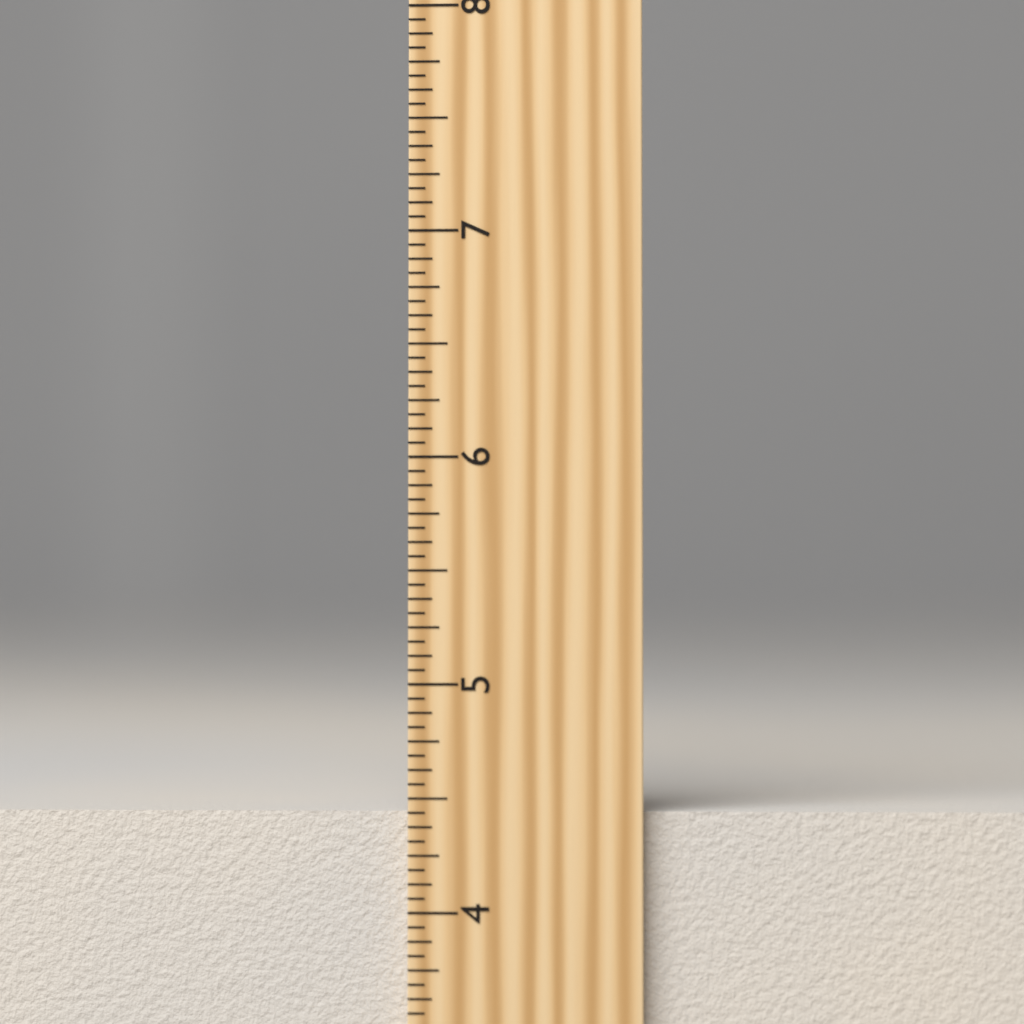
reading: 4.4375 inch
